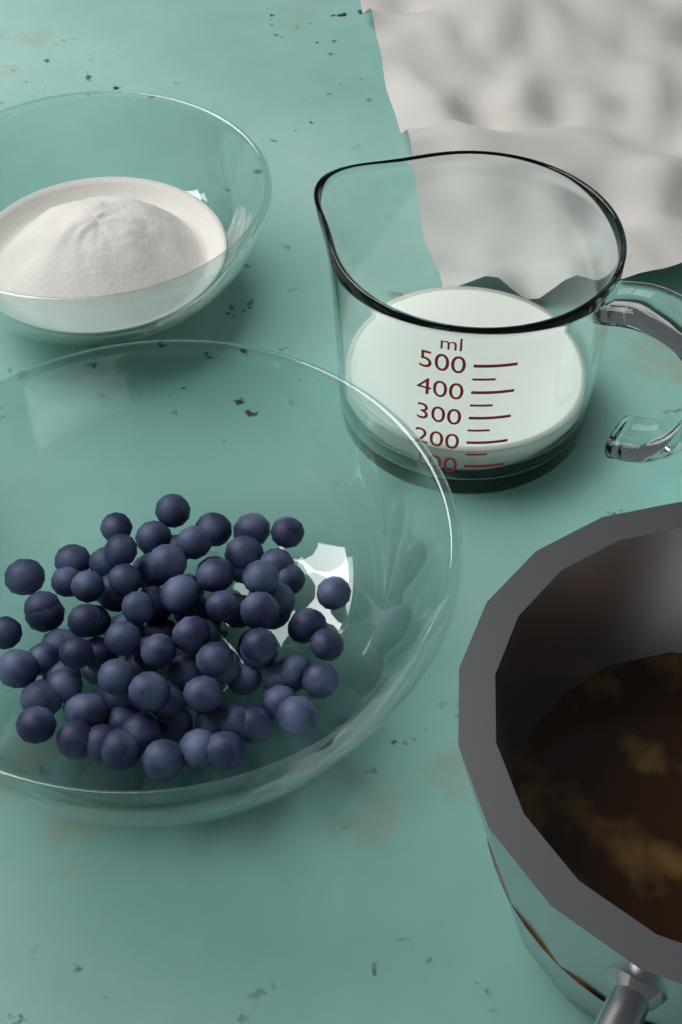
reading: 150 ml
